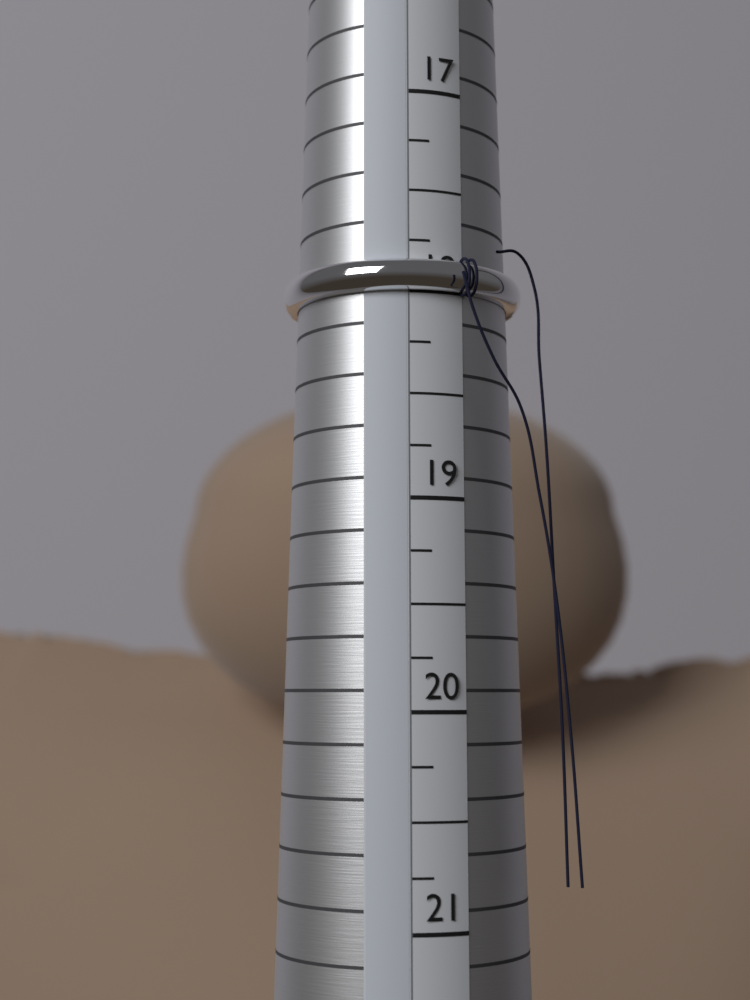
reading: 18.00 (no unit)
